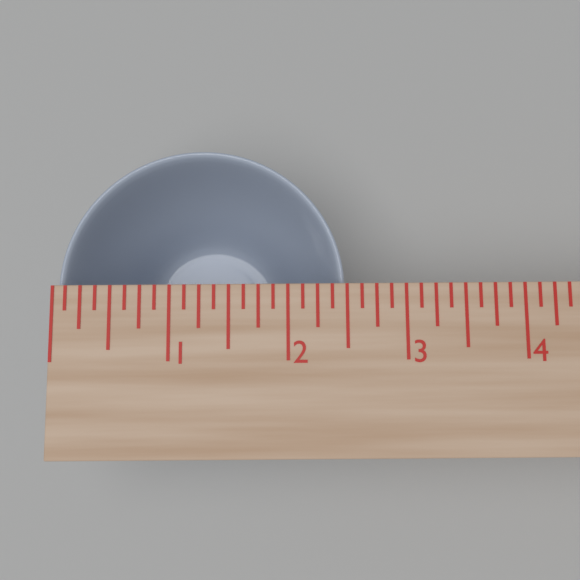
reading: 2.500 in
